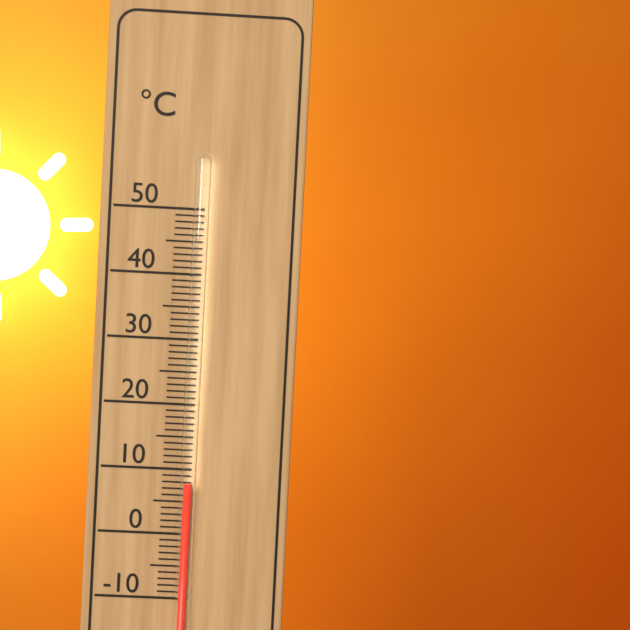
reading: 8 °C
